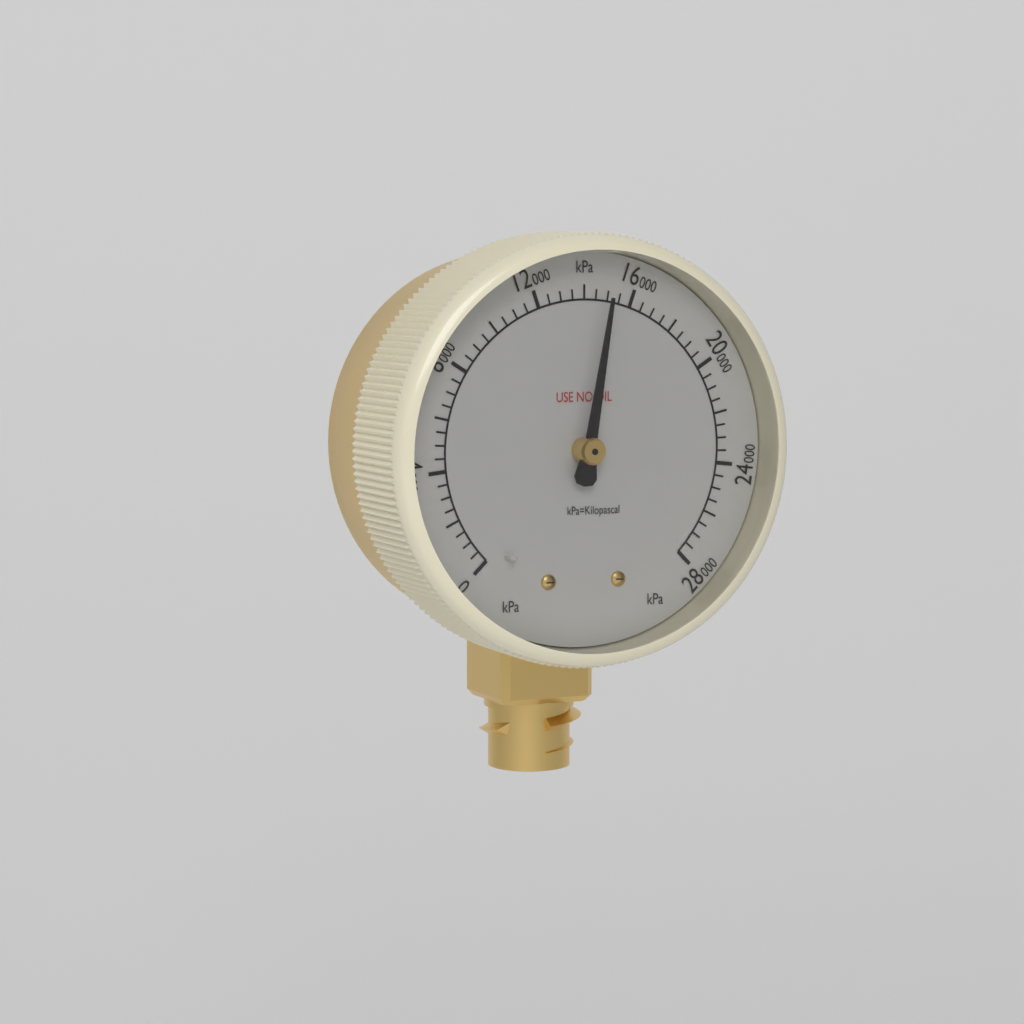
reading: 15000 kPa
